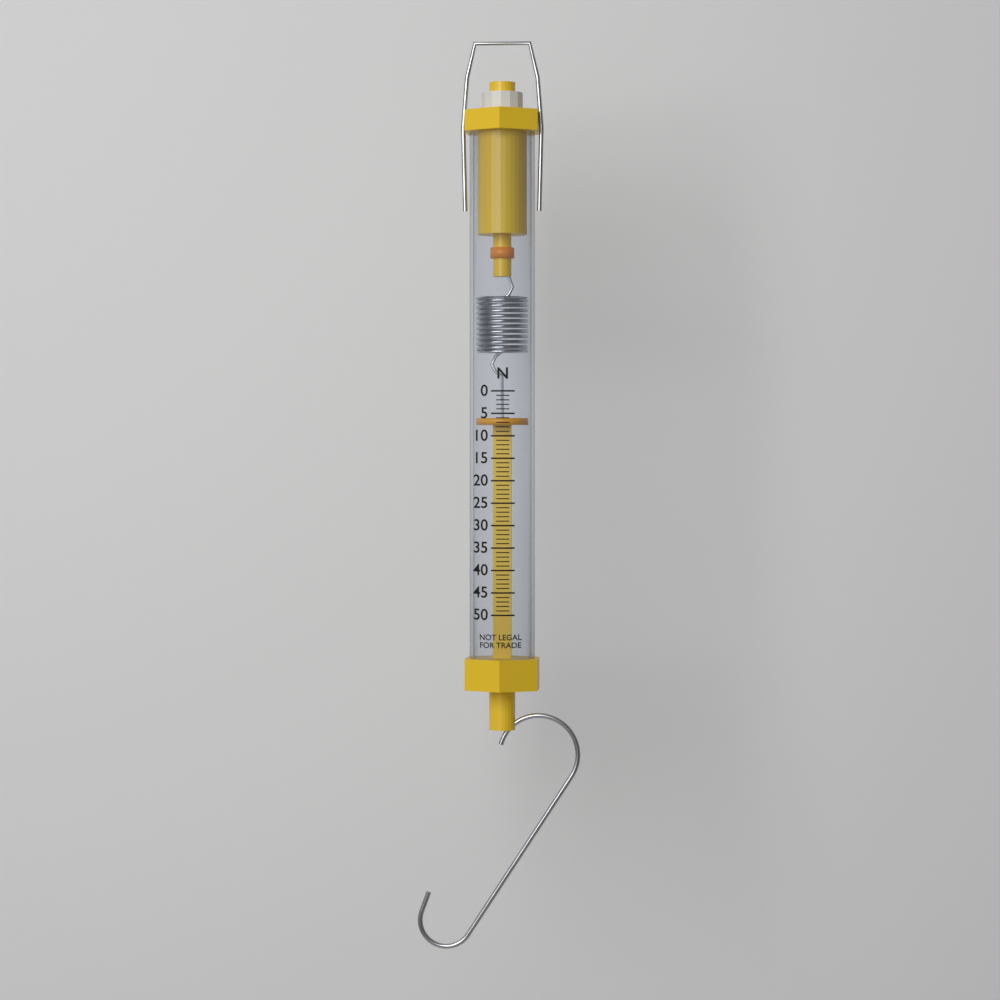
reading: 6 N
